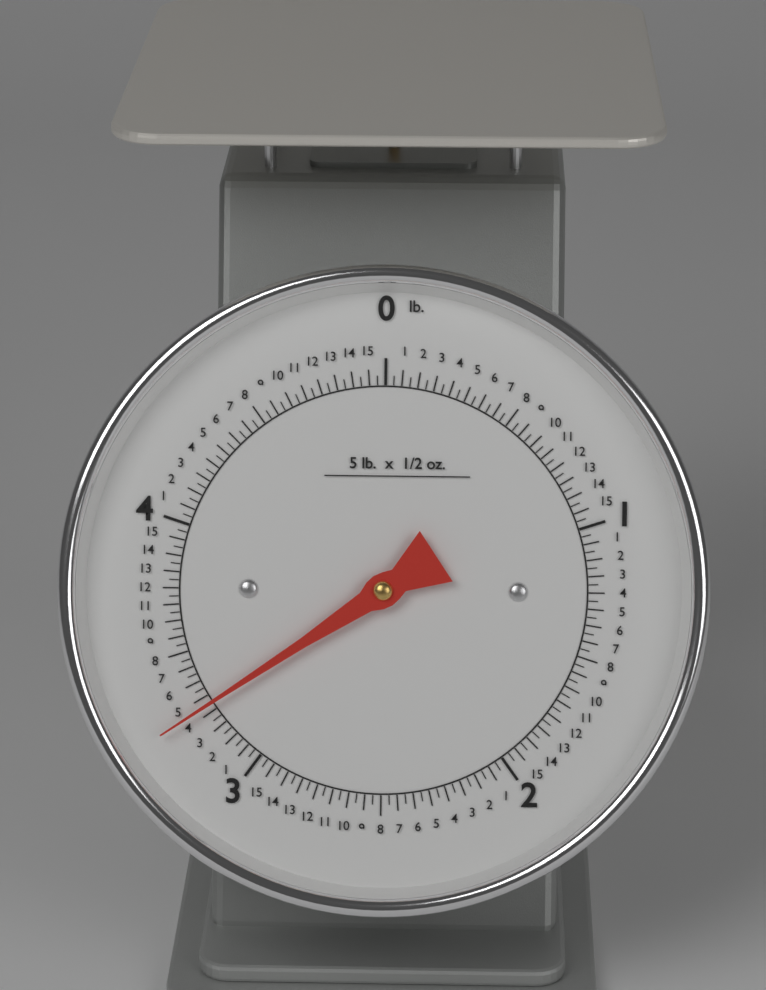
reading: 3.28125 lb
